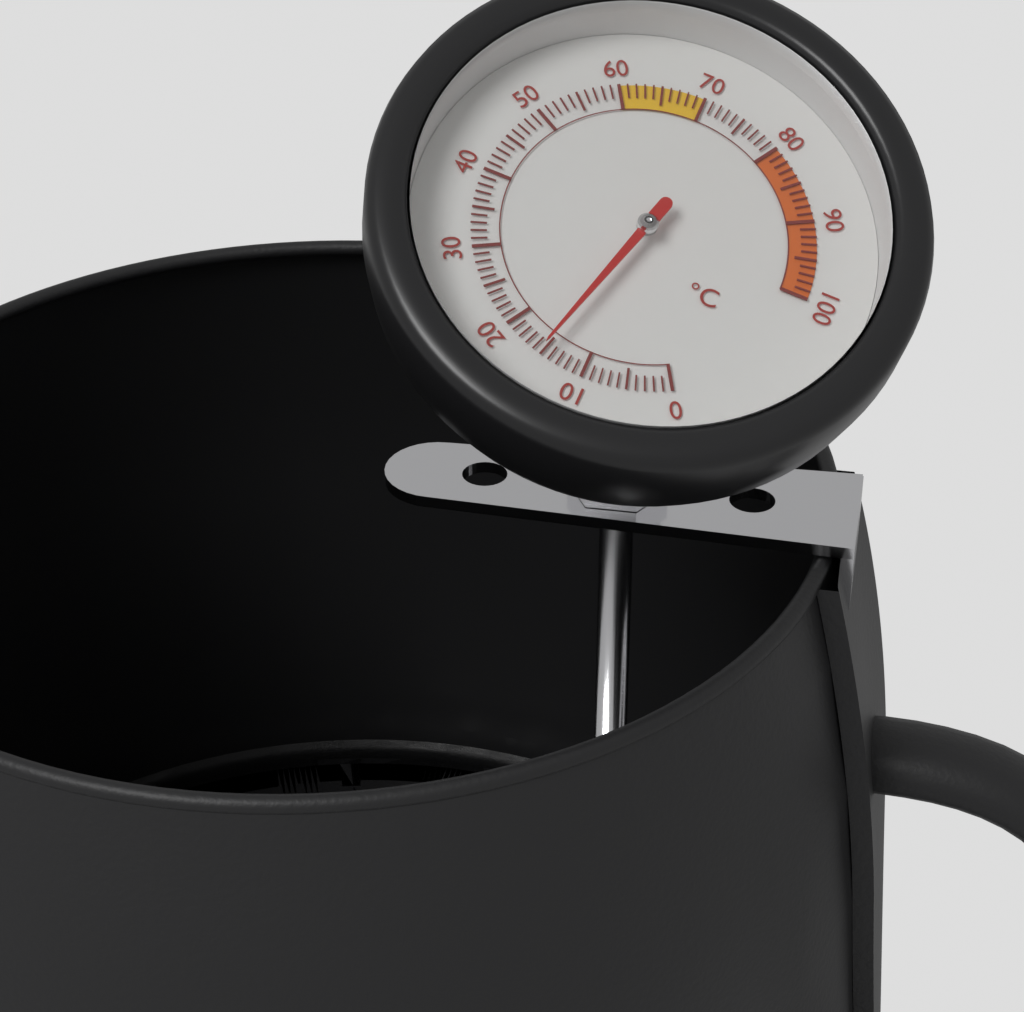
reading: 15 °C
